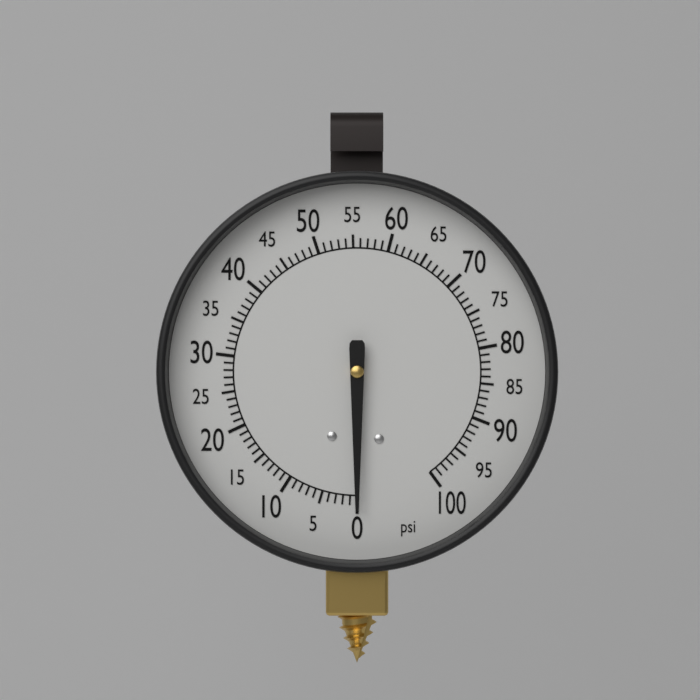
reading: 0 psi
